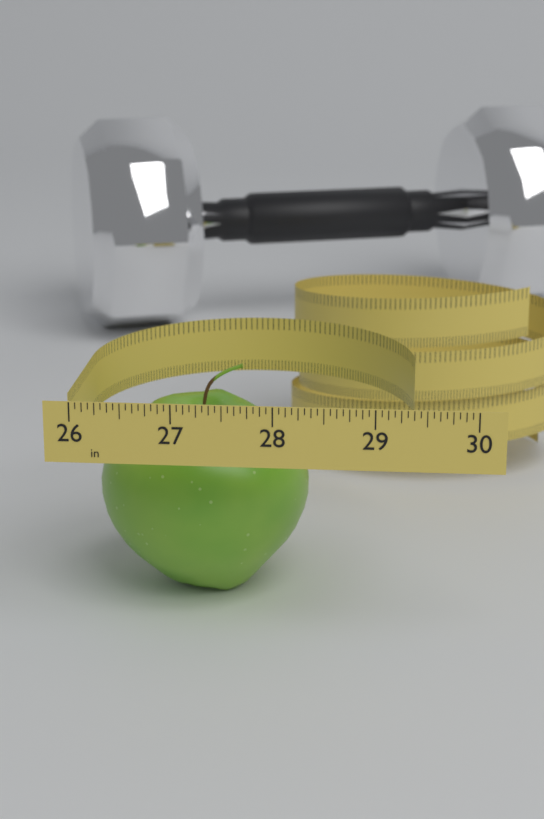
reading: 28.2500 in
